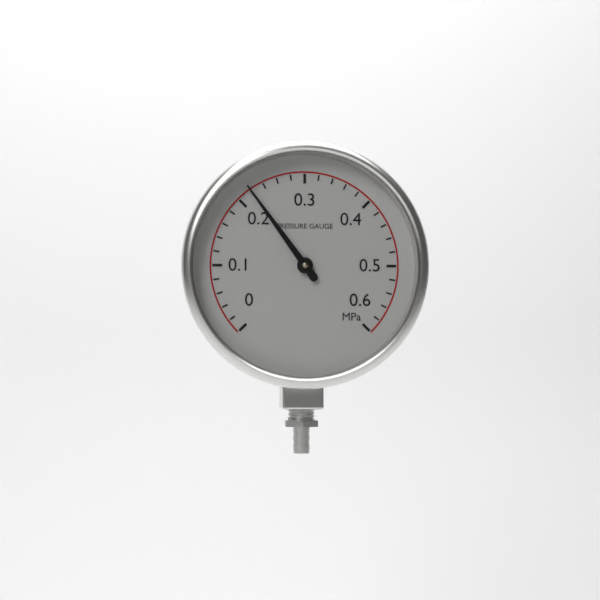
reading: 0.22 MPa
